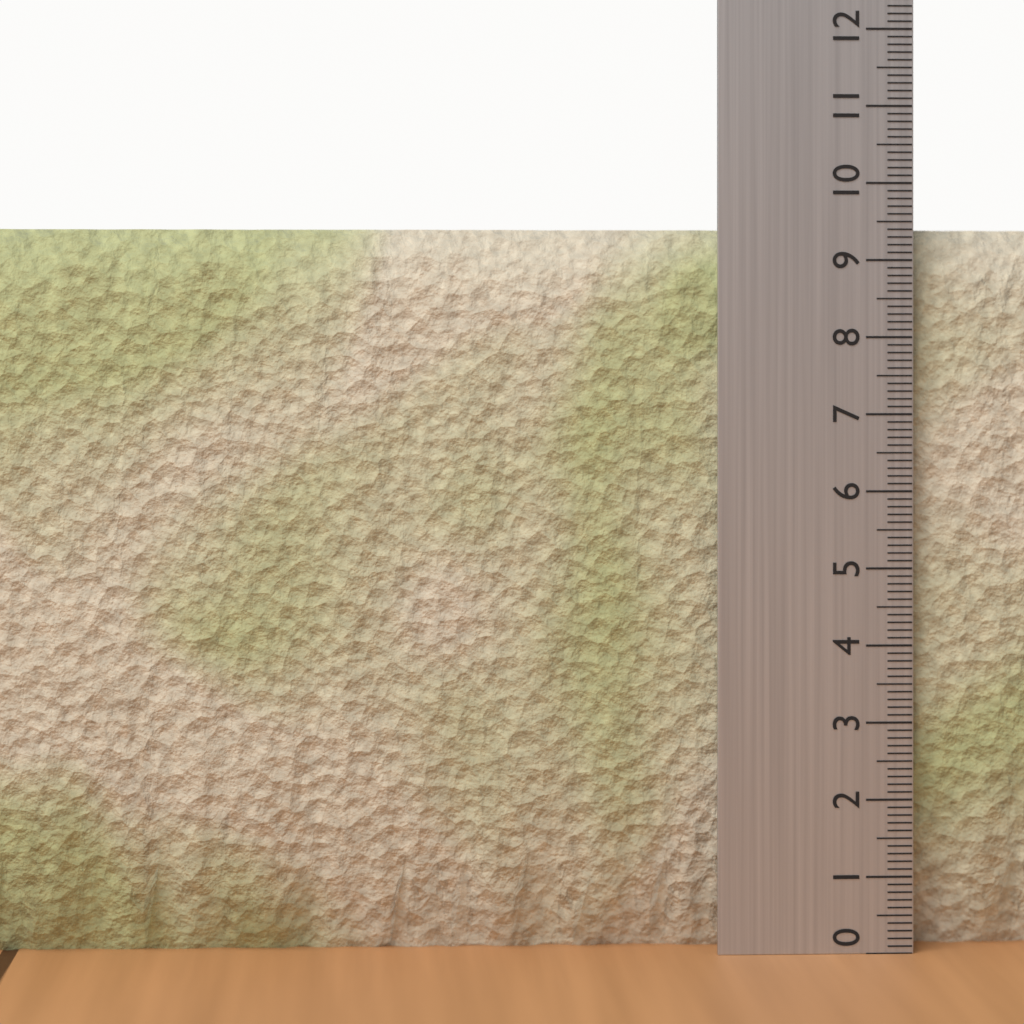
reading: 9.4 (no unit)
